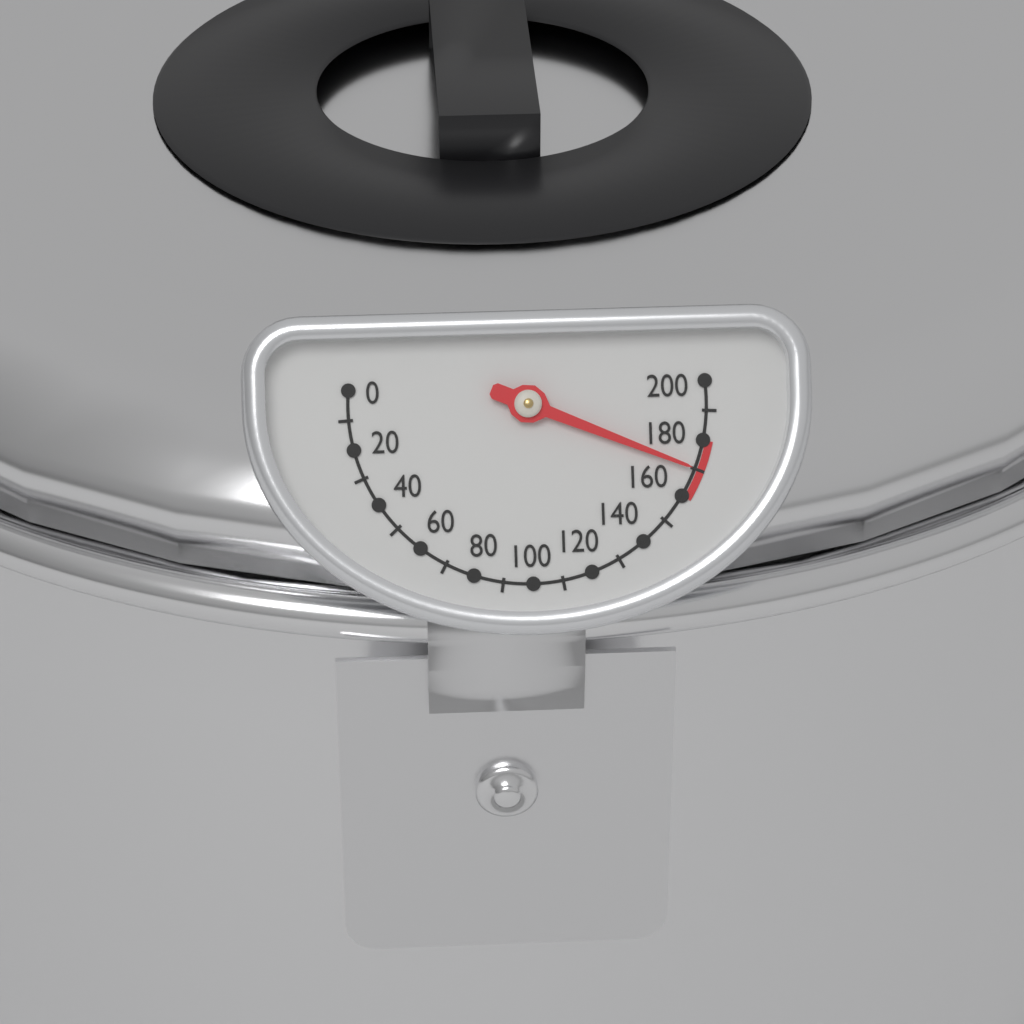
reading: 170 (no unit)
